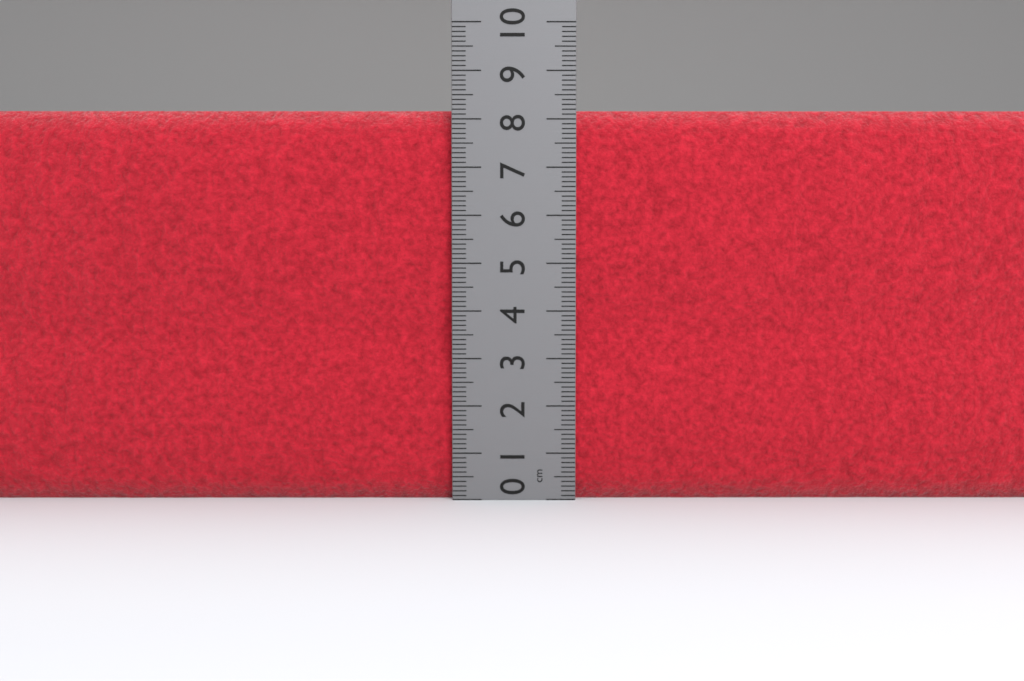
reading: 8.2 cm
